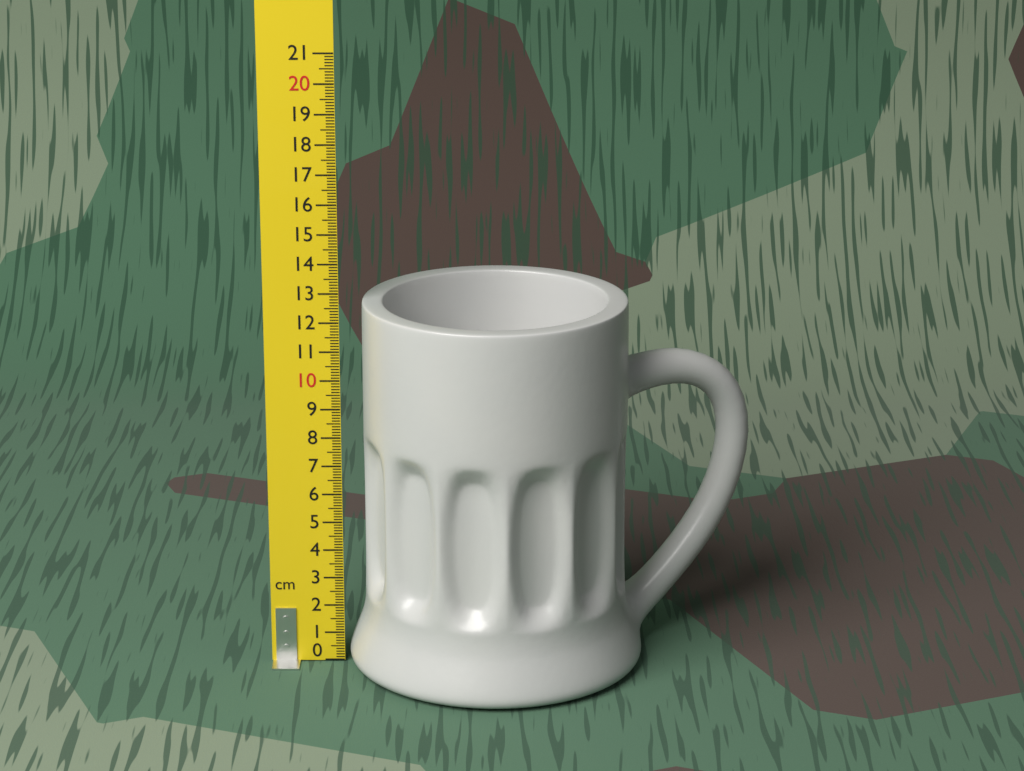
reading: 12.7 cm
